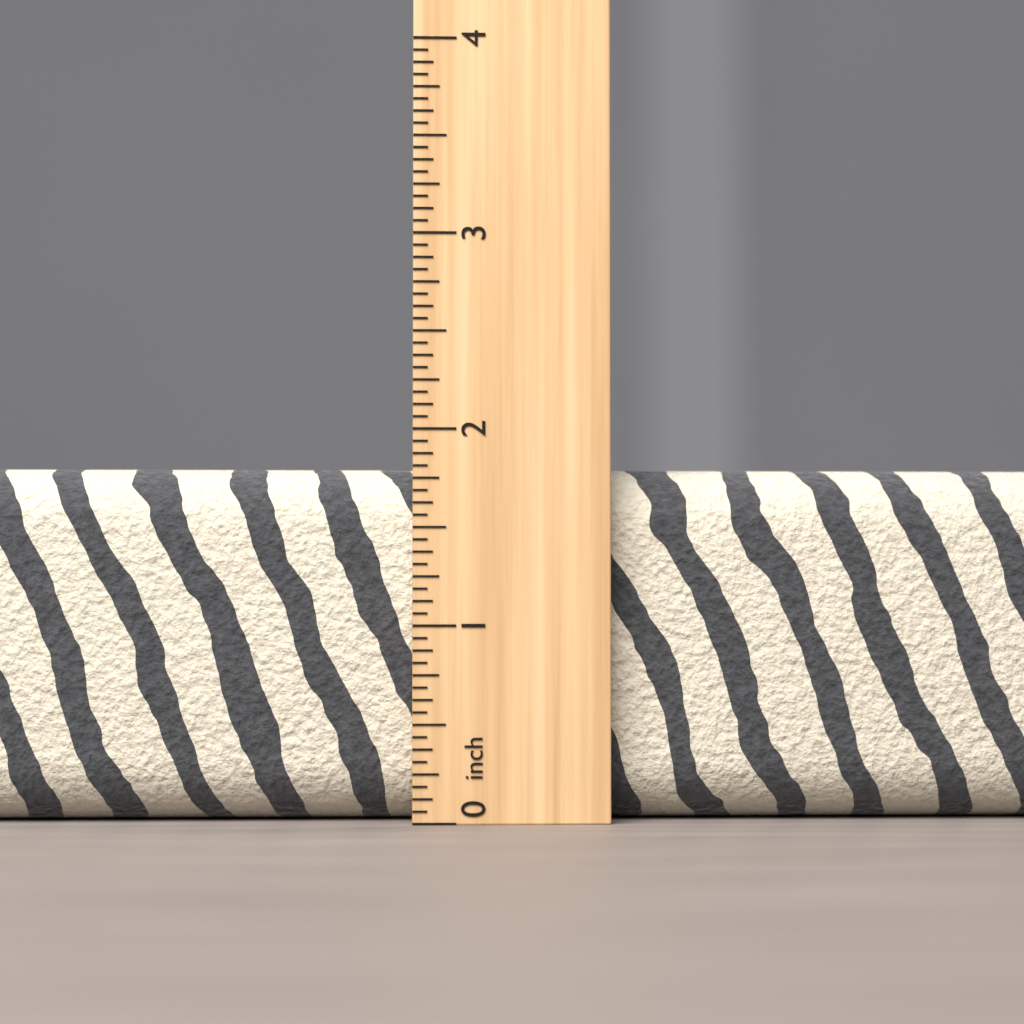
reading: 1.8125 inch
